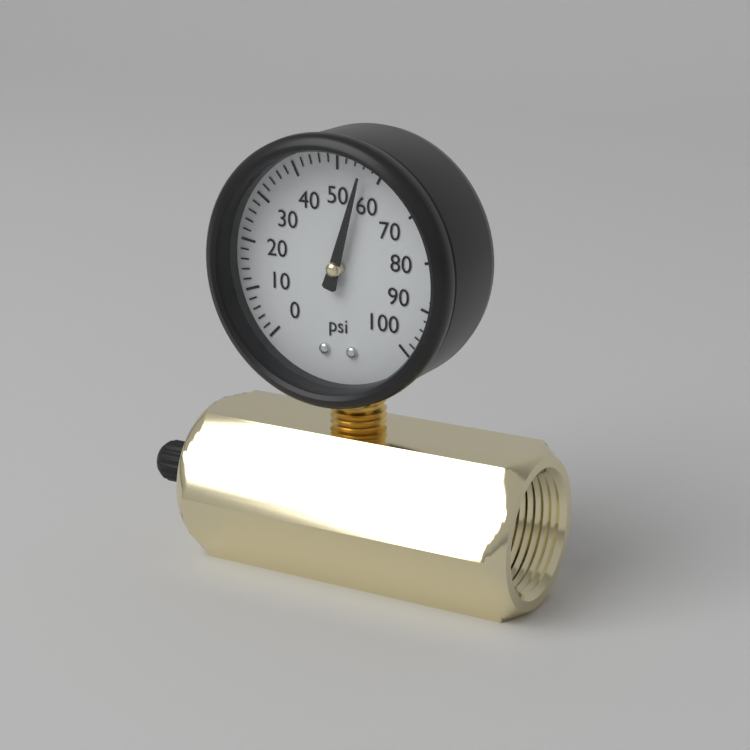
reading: 56 psi
